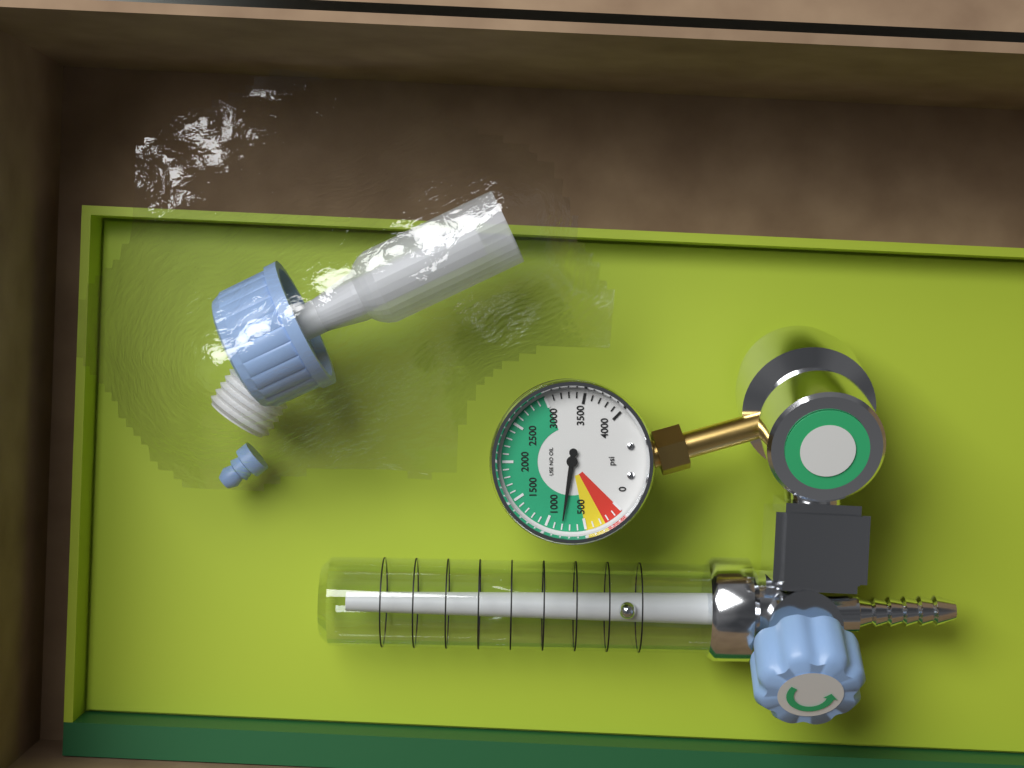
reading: 800 psi
